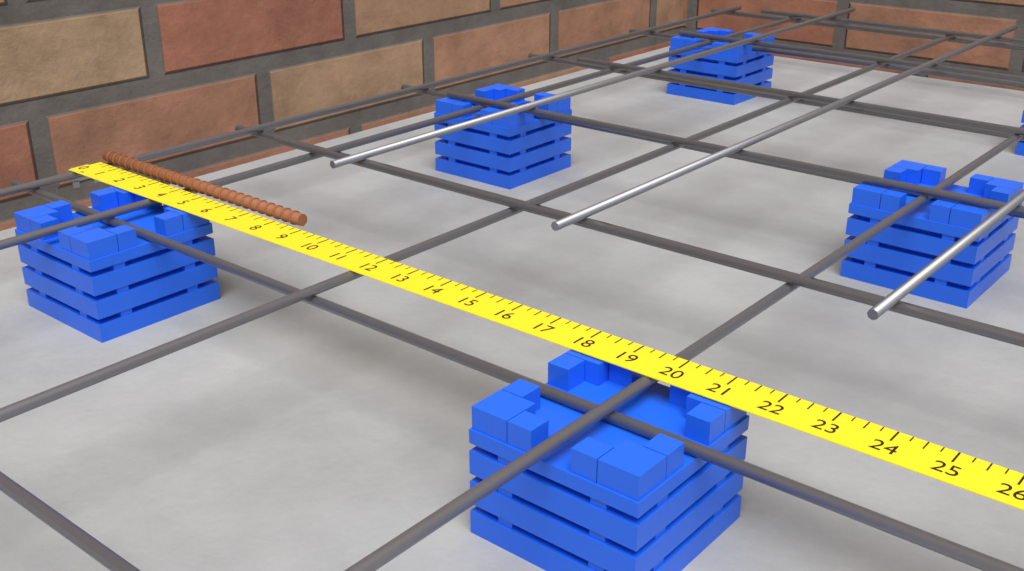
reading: 8.75 in
